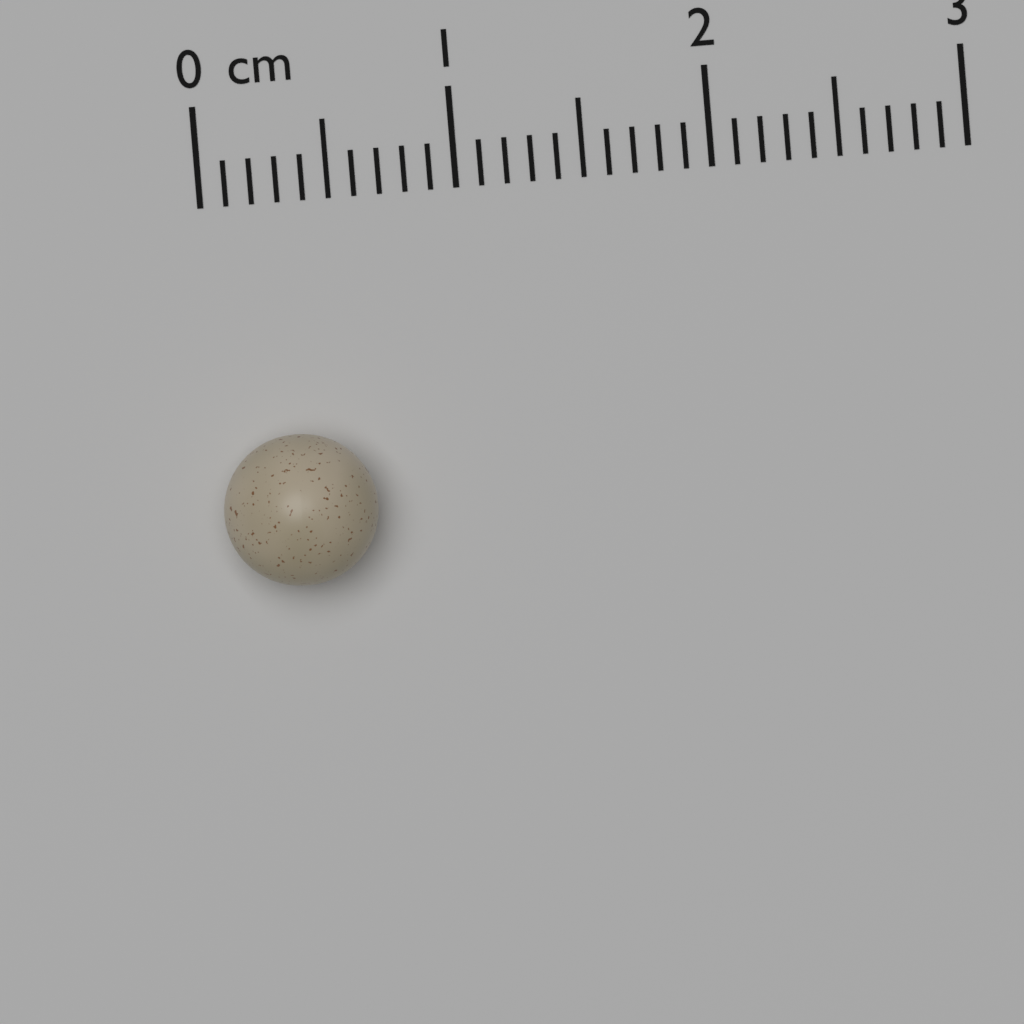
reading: 0.6 cm
